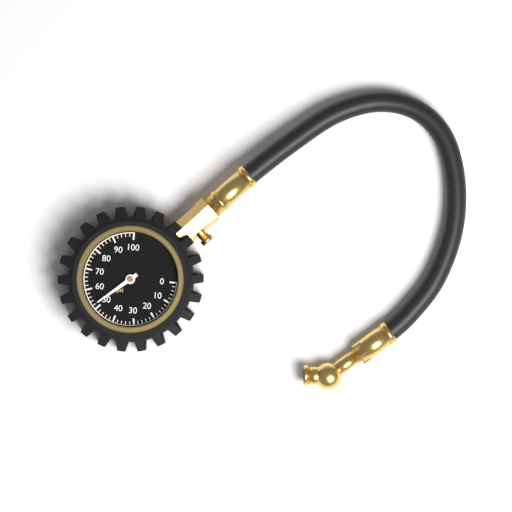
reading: 52 psi
